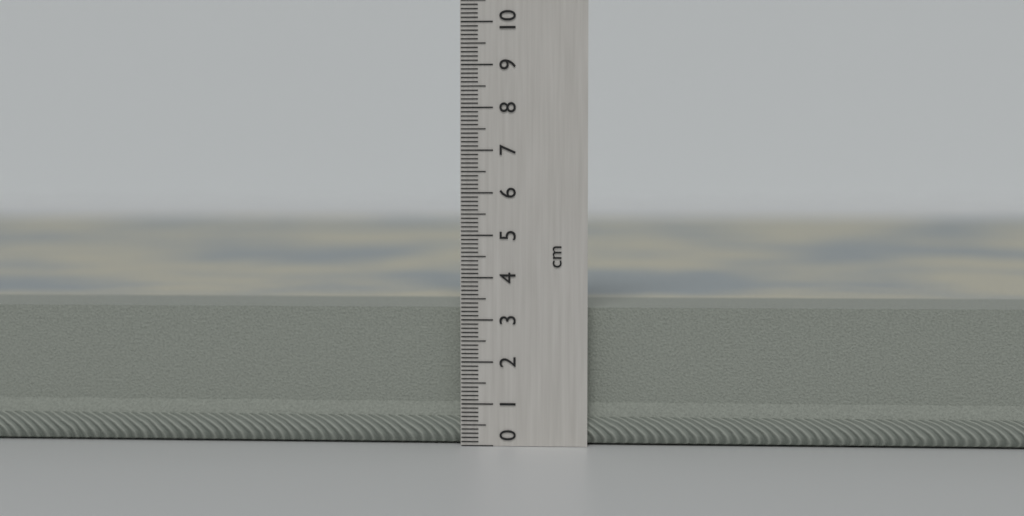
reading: 3.3 cm
